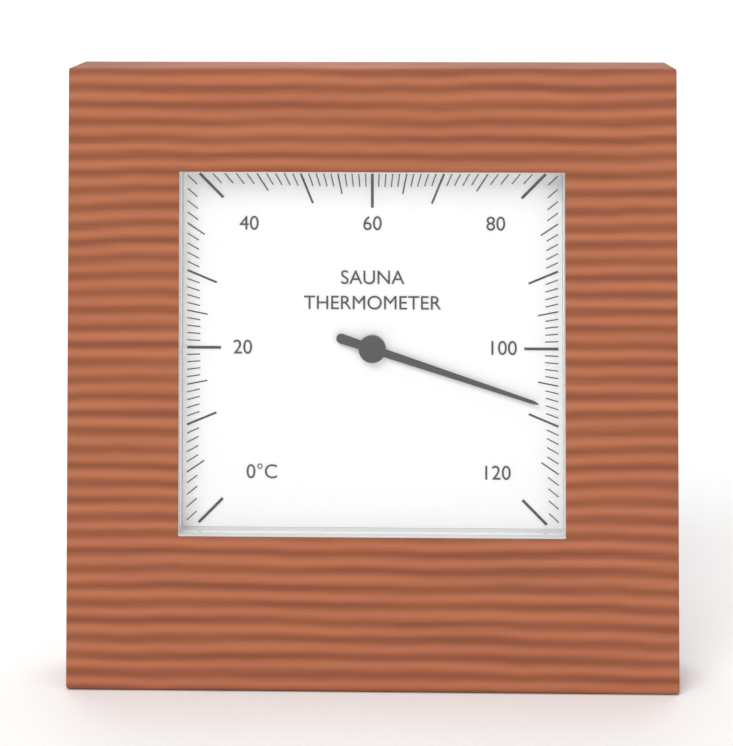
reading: 108 °C
